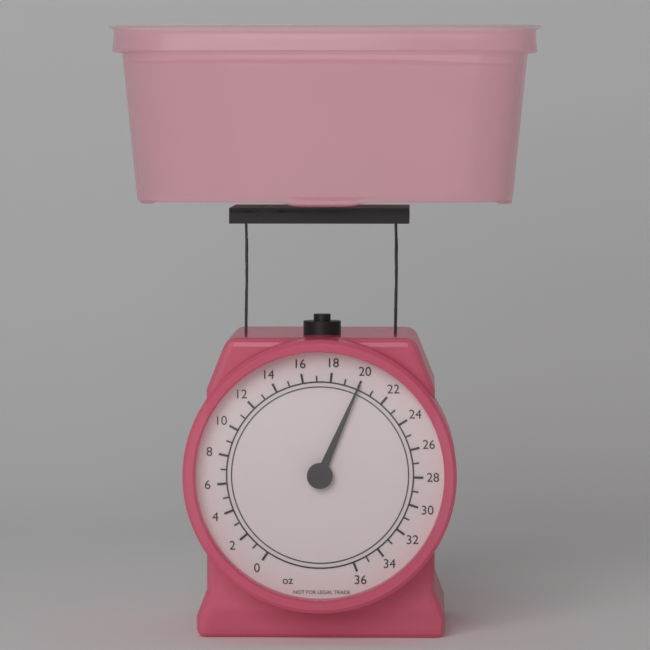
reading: 20 oz
